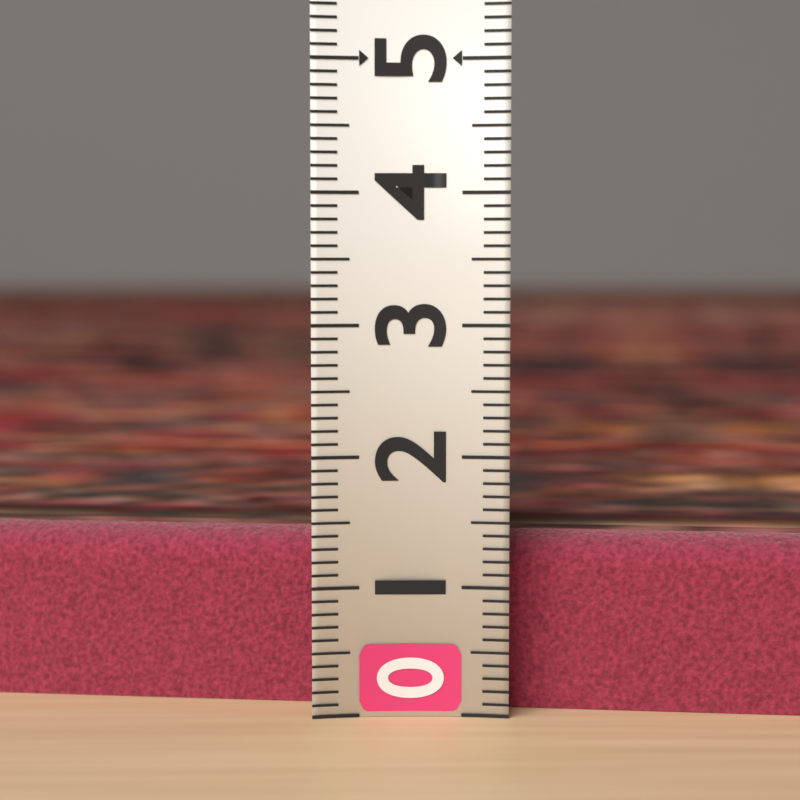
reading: 1.4 (no unit)
